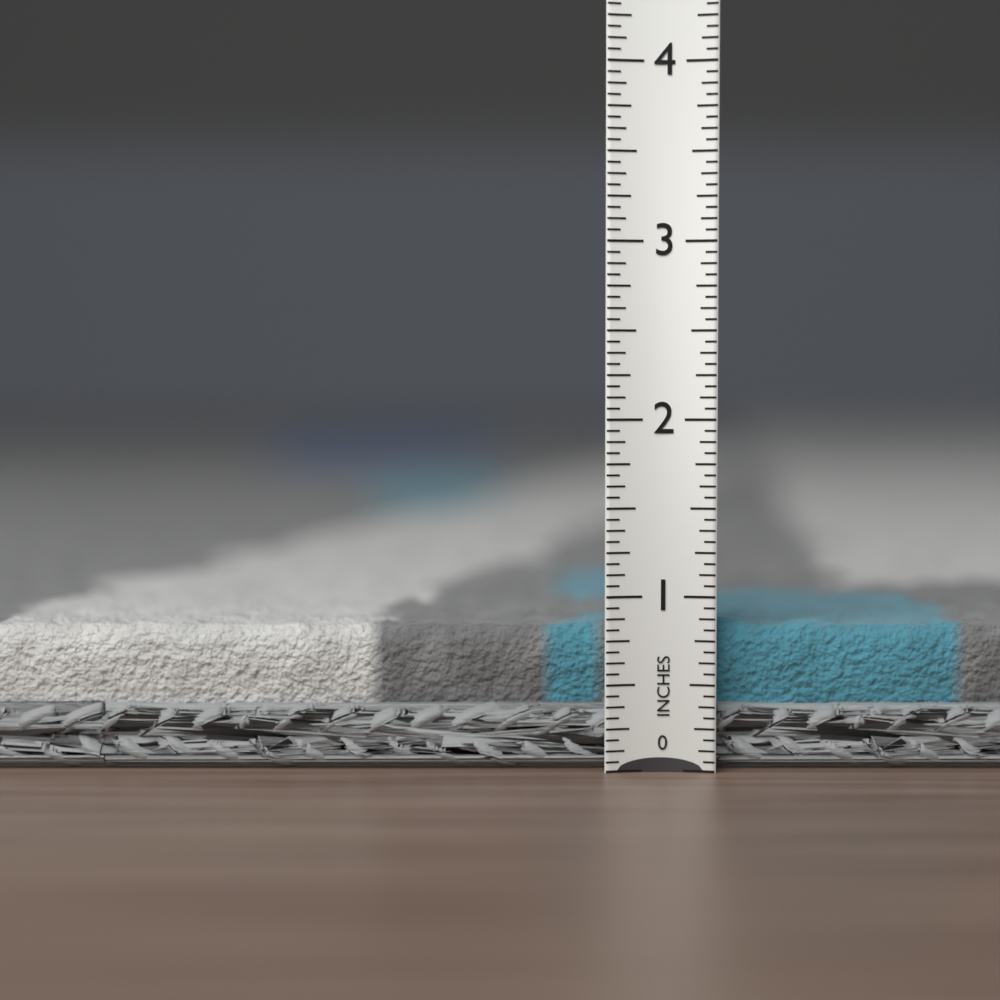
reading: 0.9000 in
